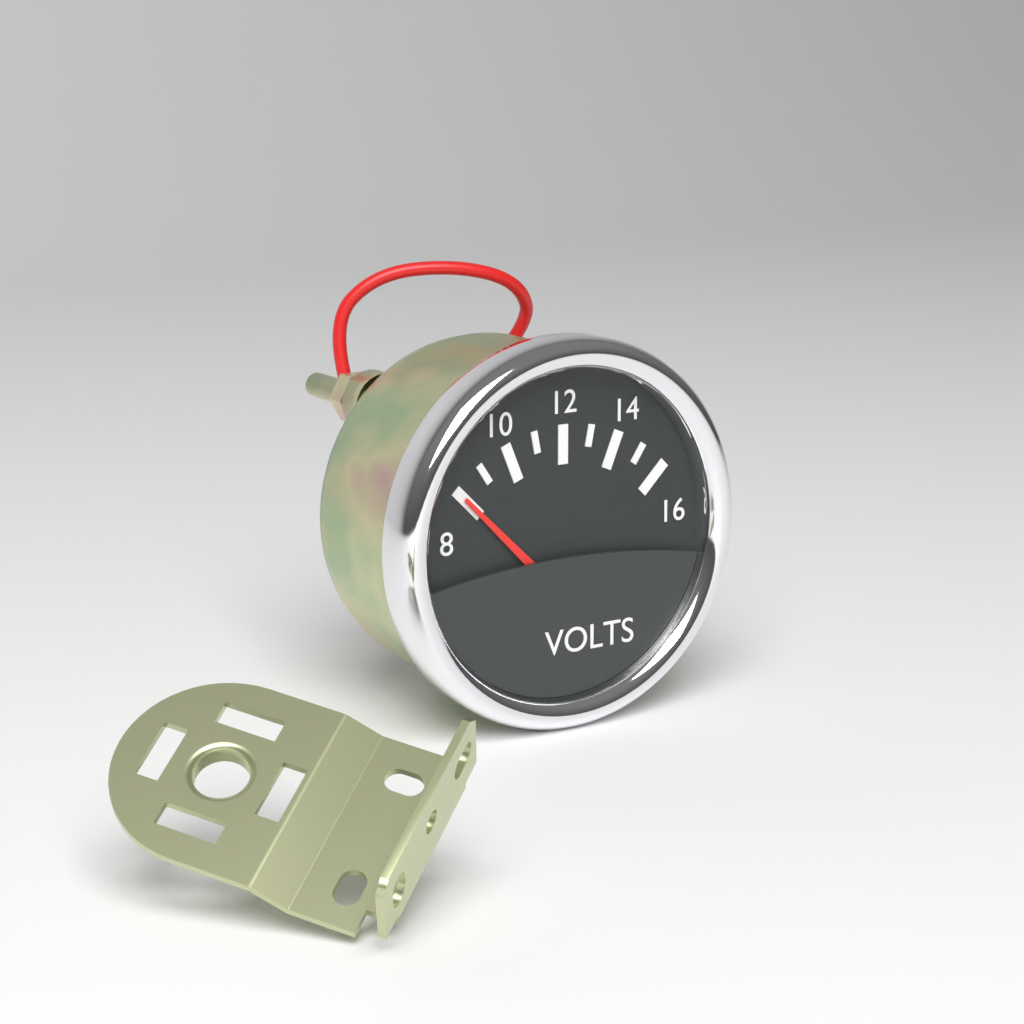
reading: 8 V
